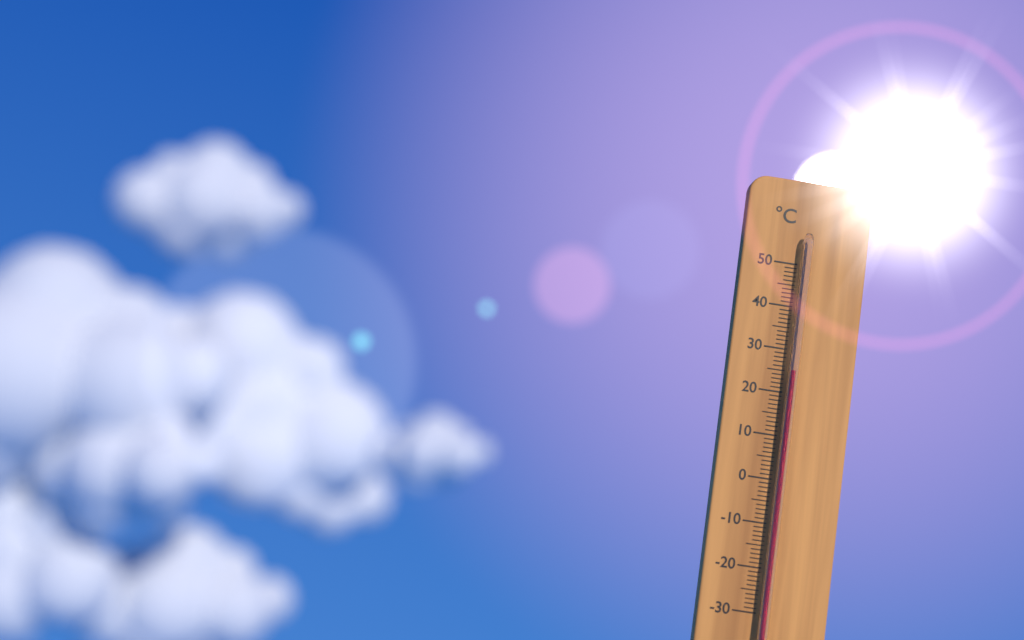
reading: 25 °C
